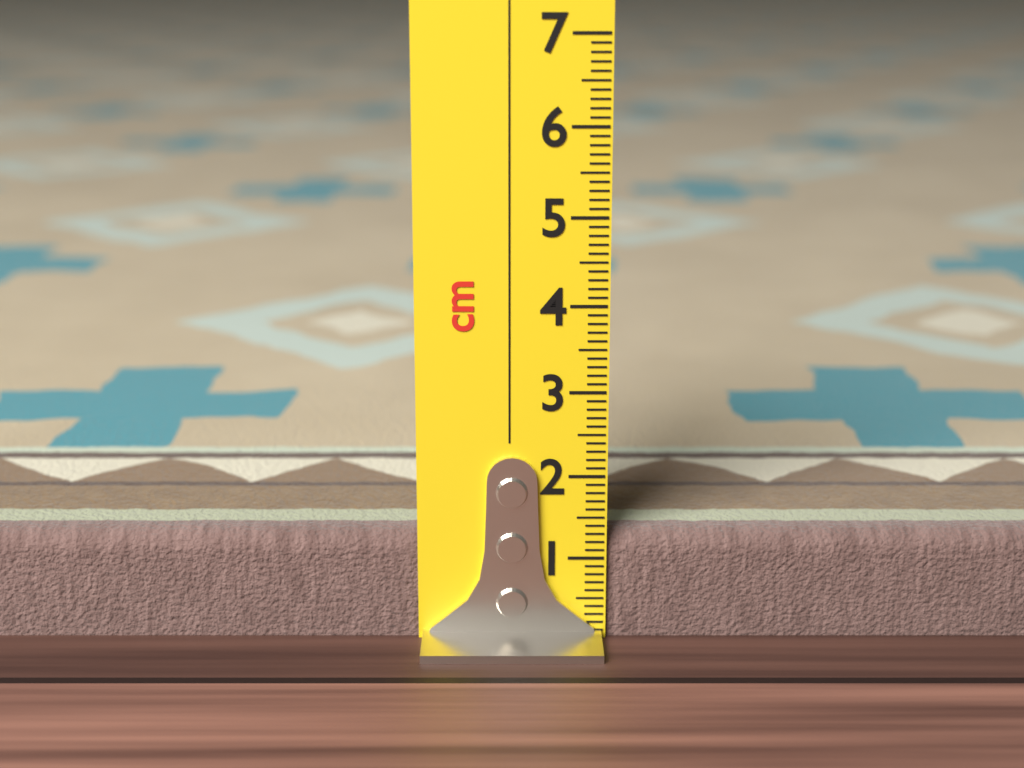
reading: 1.3 cm
